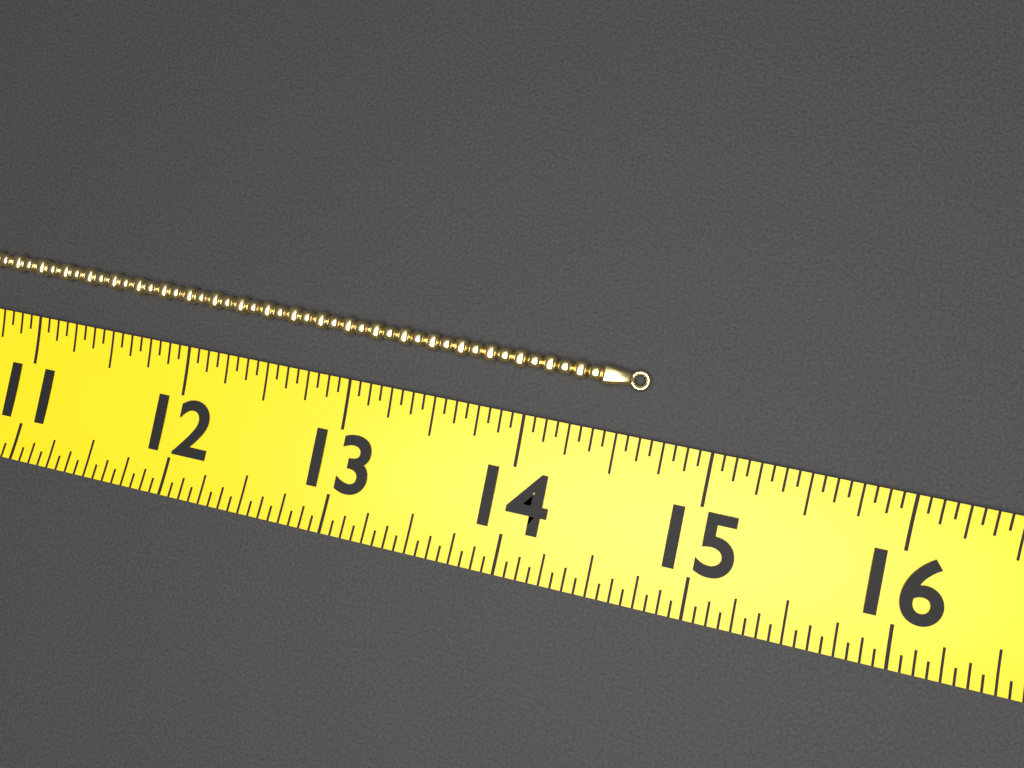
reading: 14.6250 (no unit)
